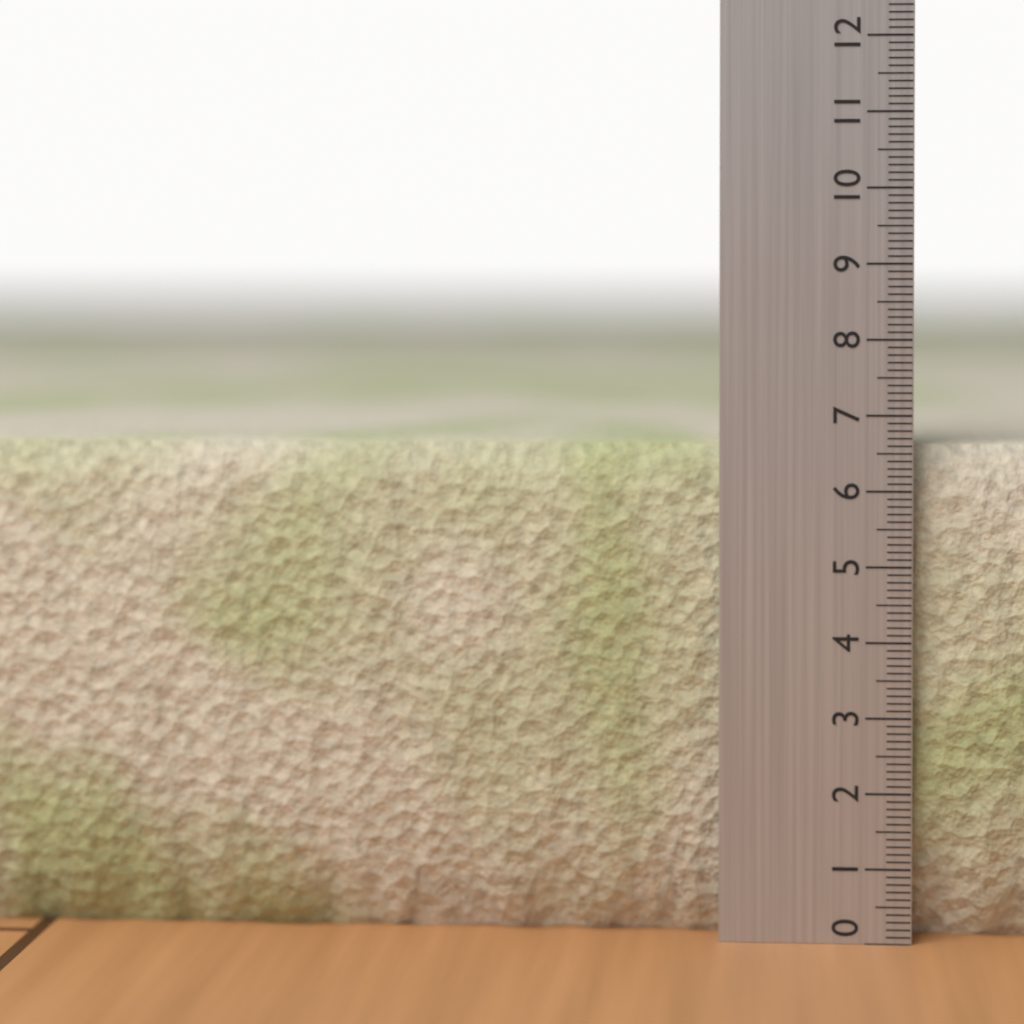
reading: 6.6 (no unit)
